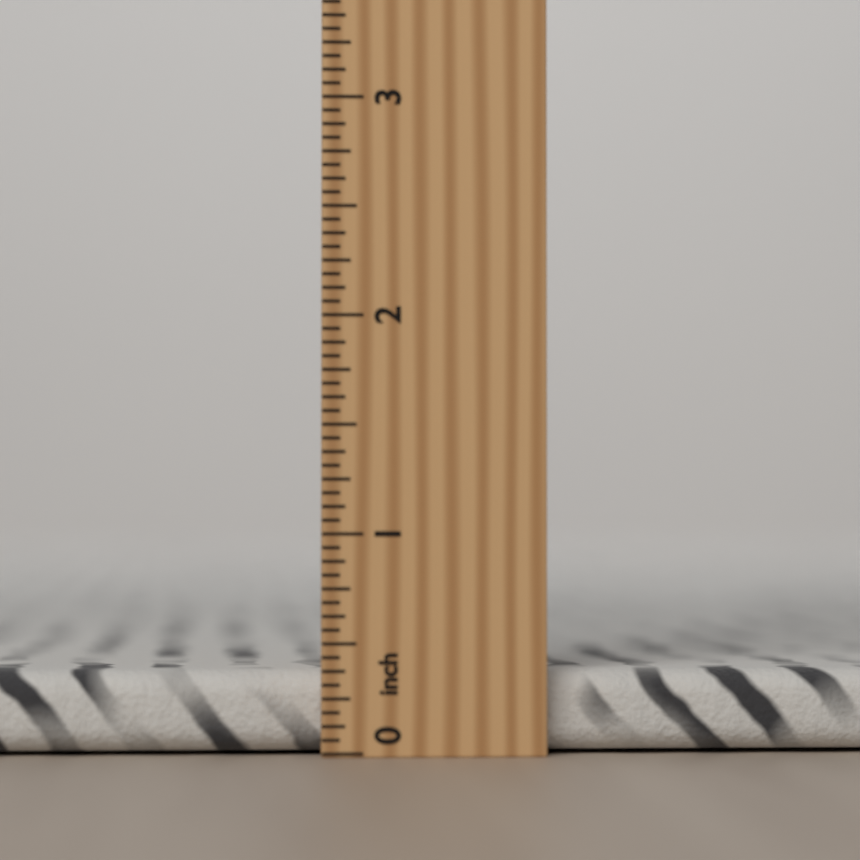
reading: 0.3750 inch
